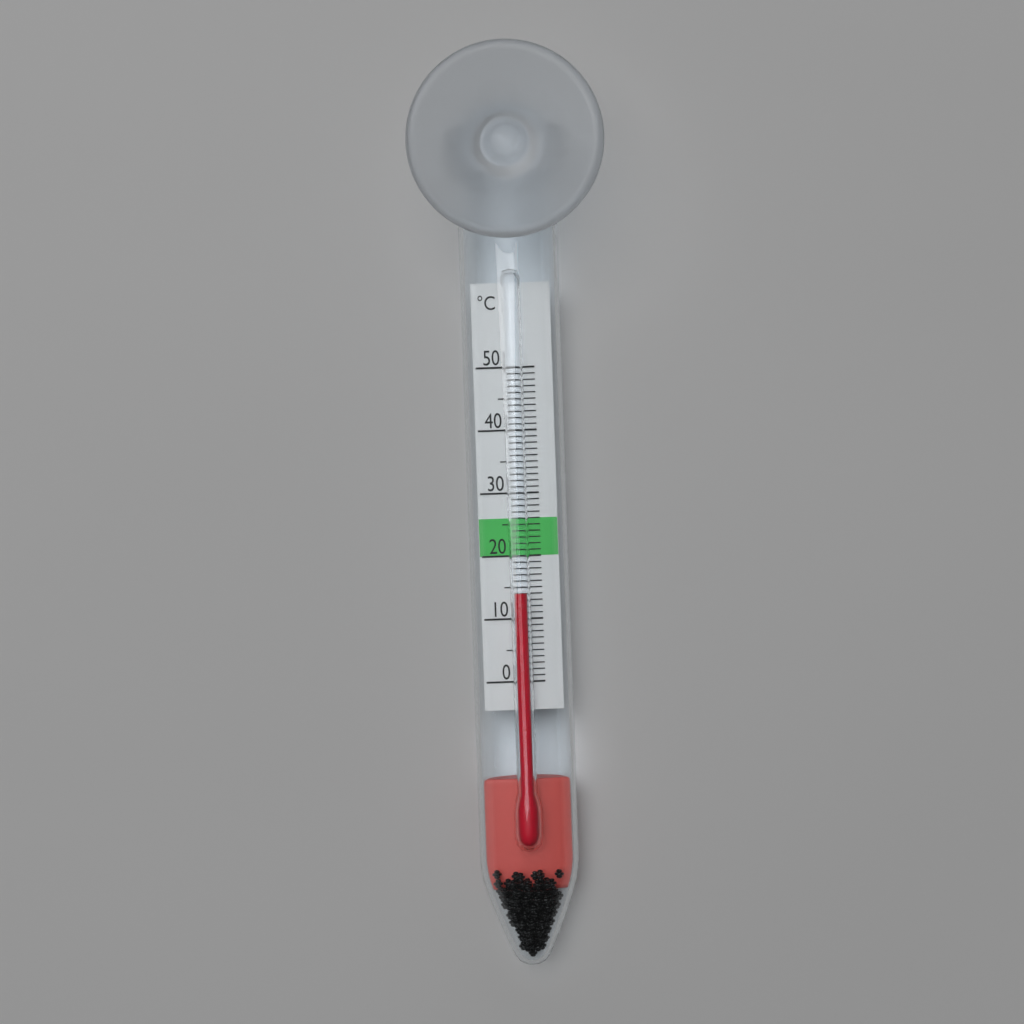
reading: 14 °C
